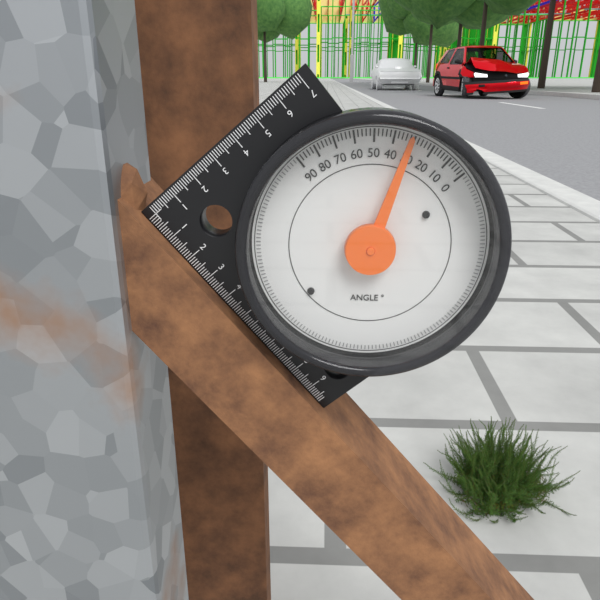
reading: 32 °
